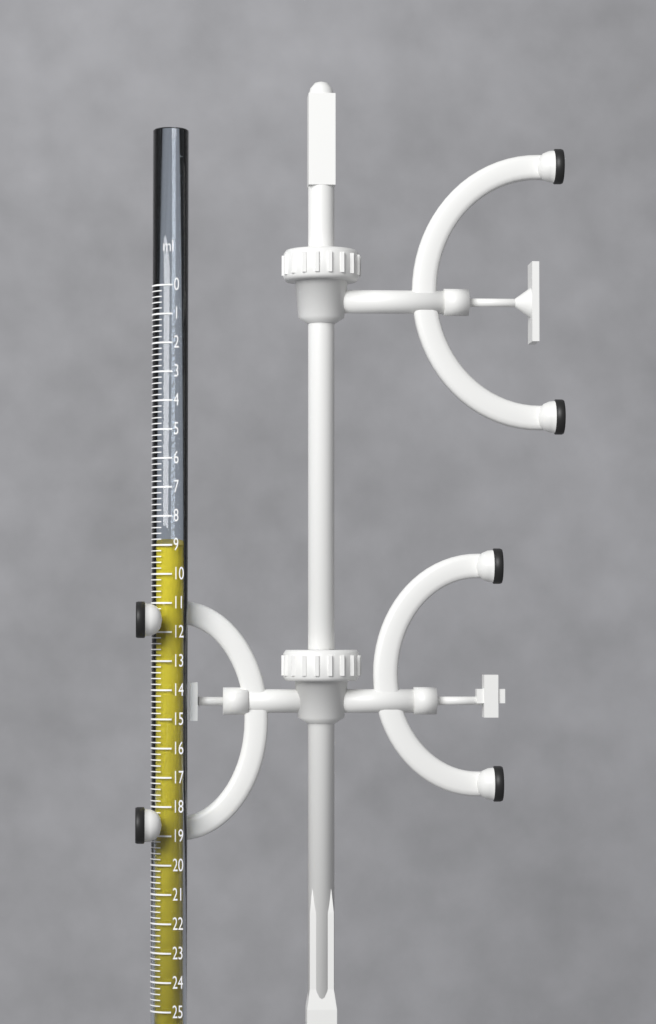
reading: 9.0 ml
